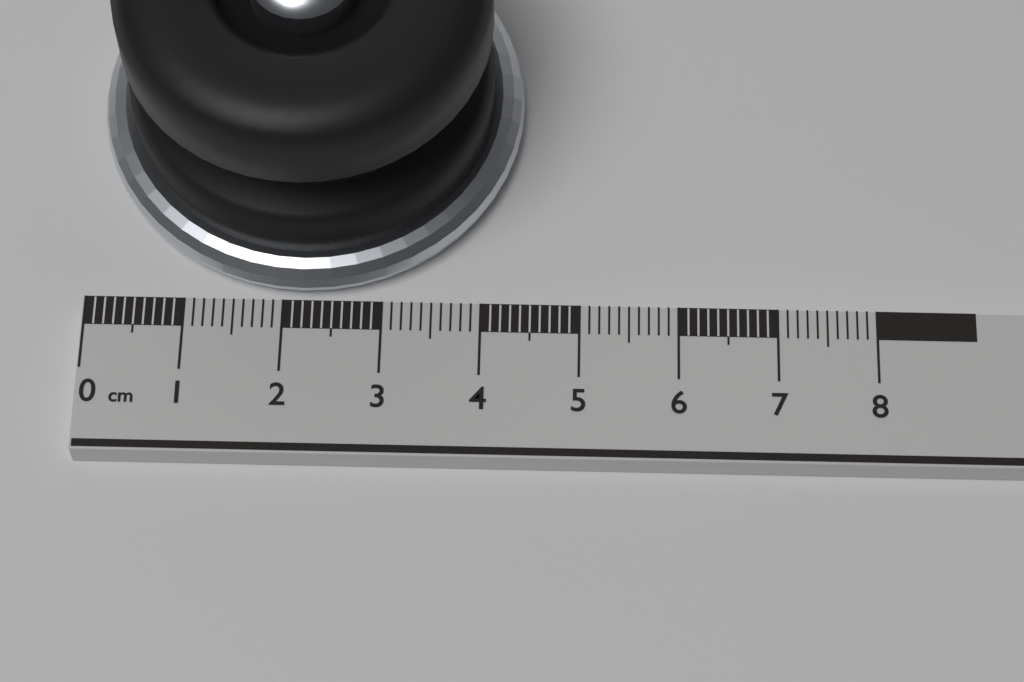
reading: 4.4 cm
